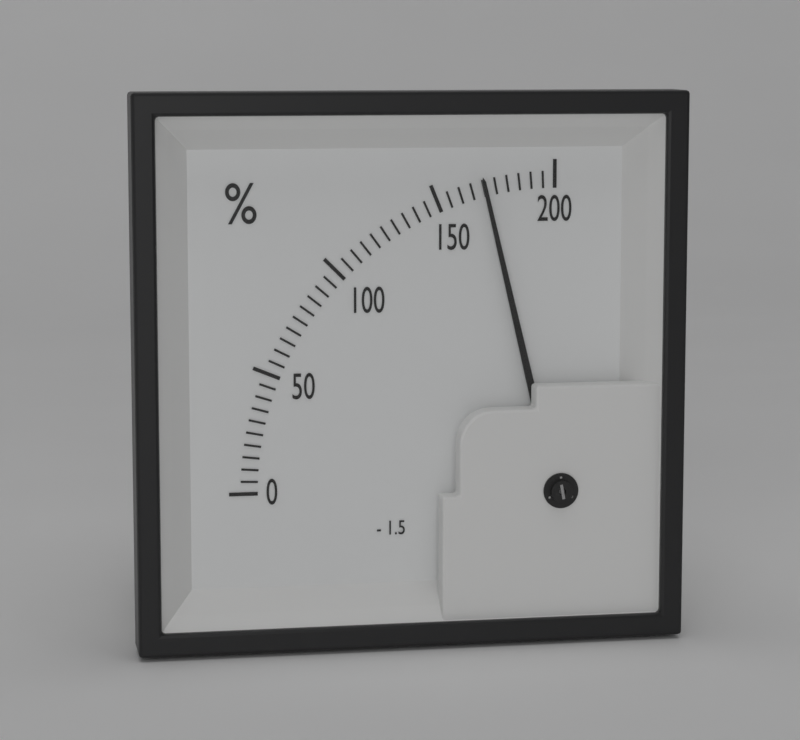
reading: 170 %
